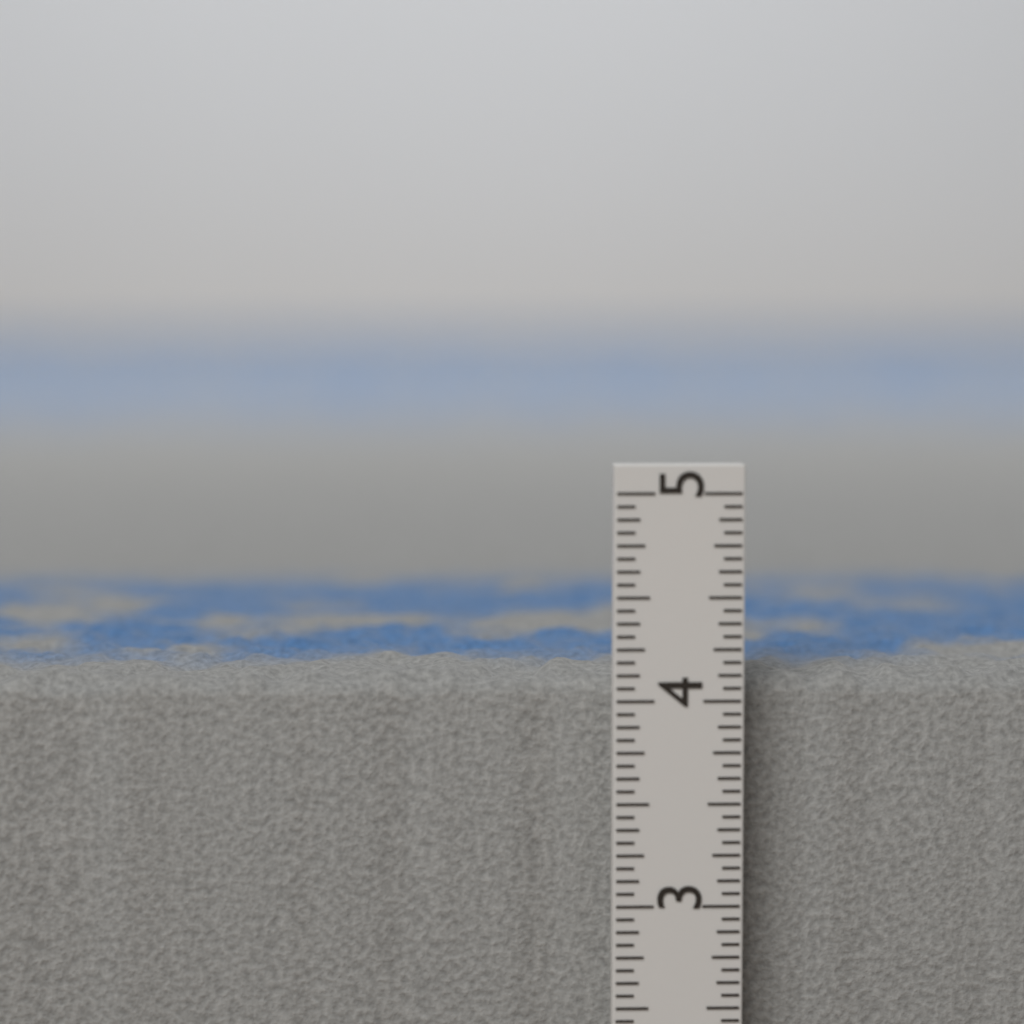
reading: 4.1250 in
